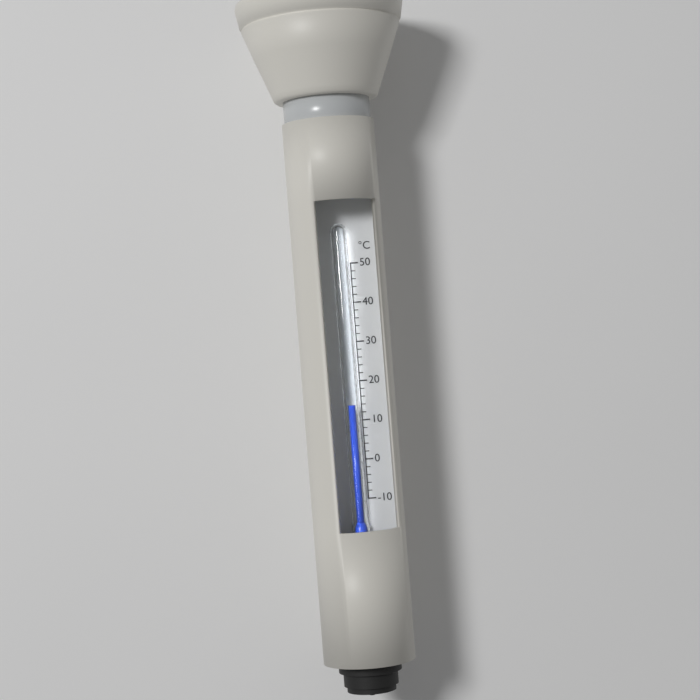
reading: 14 °C
